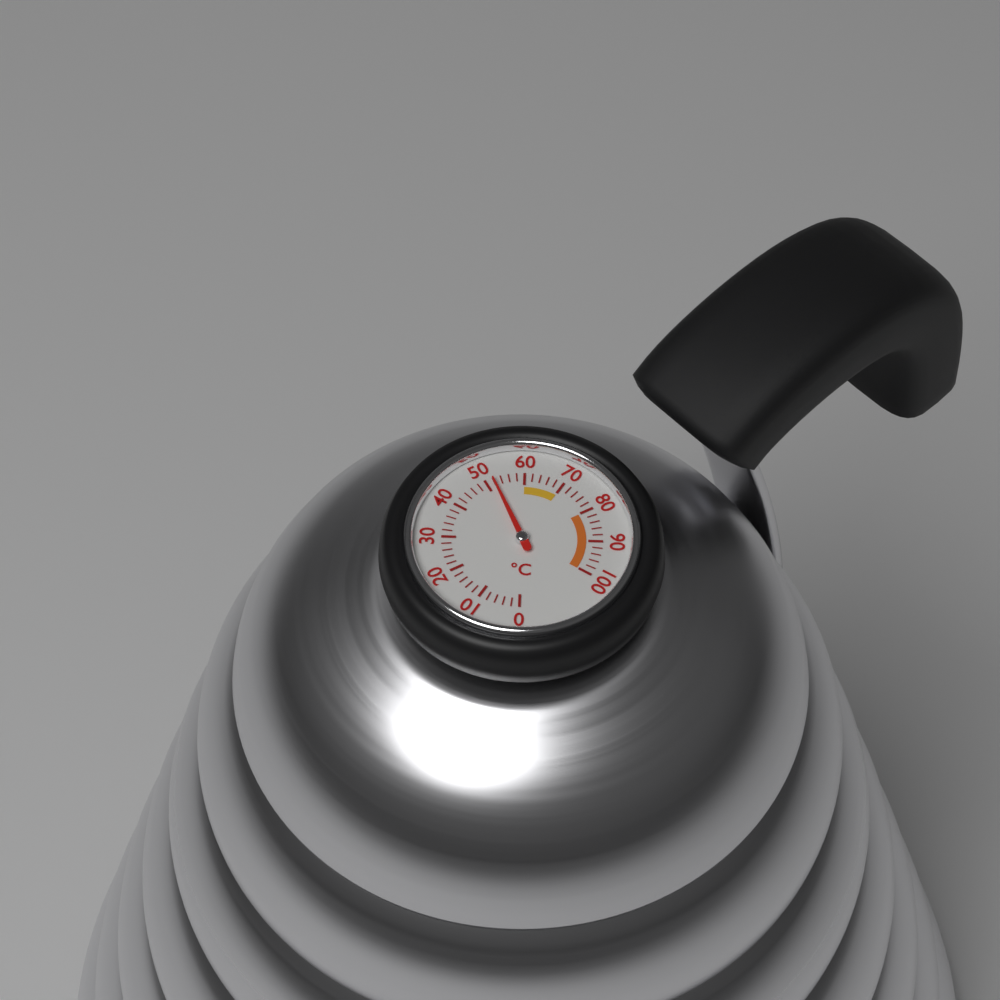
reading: 52 °C
